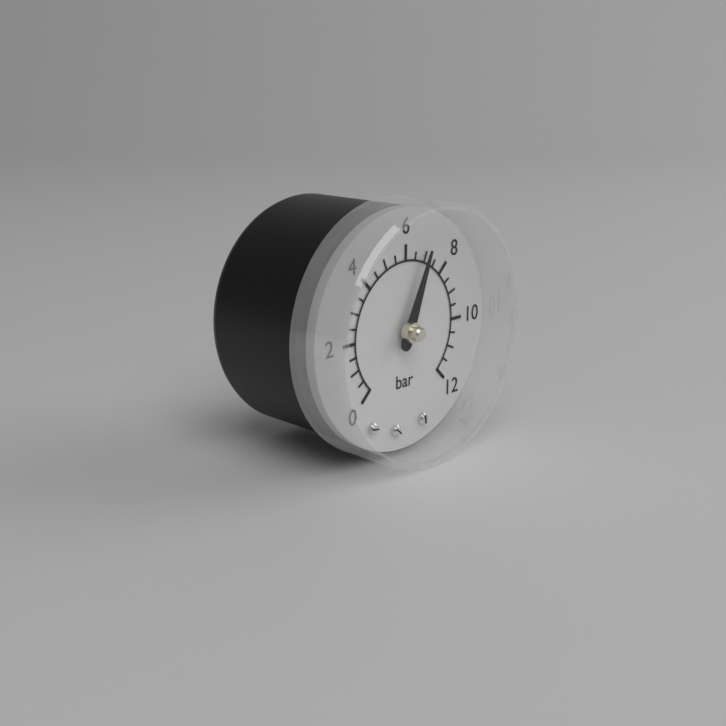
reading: 7.0 bar
